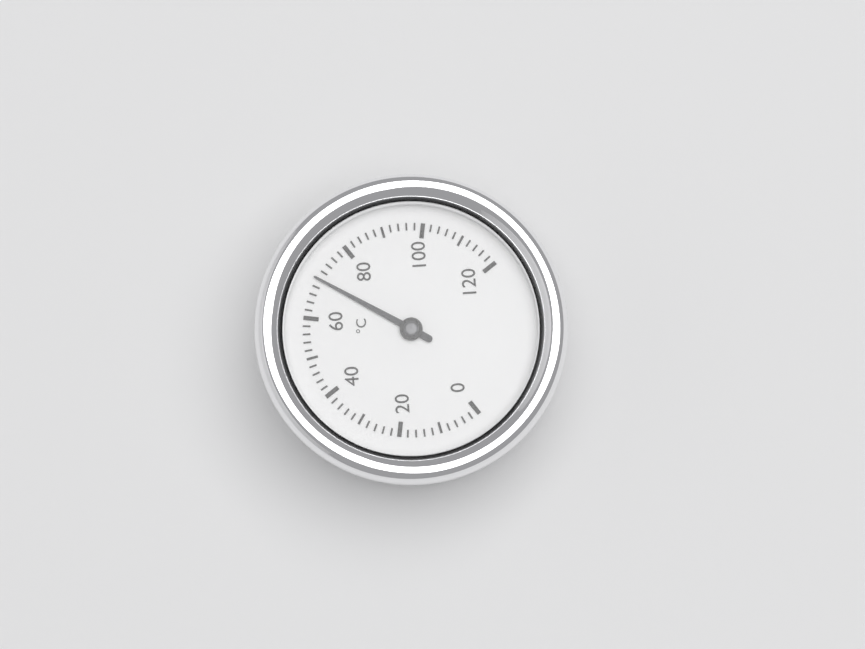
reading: 70 °C
